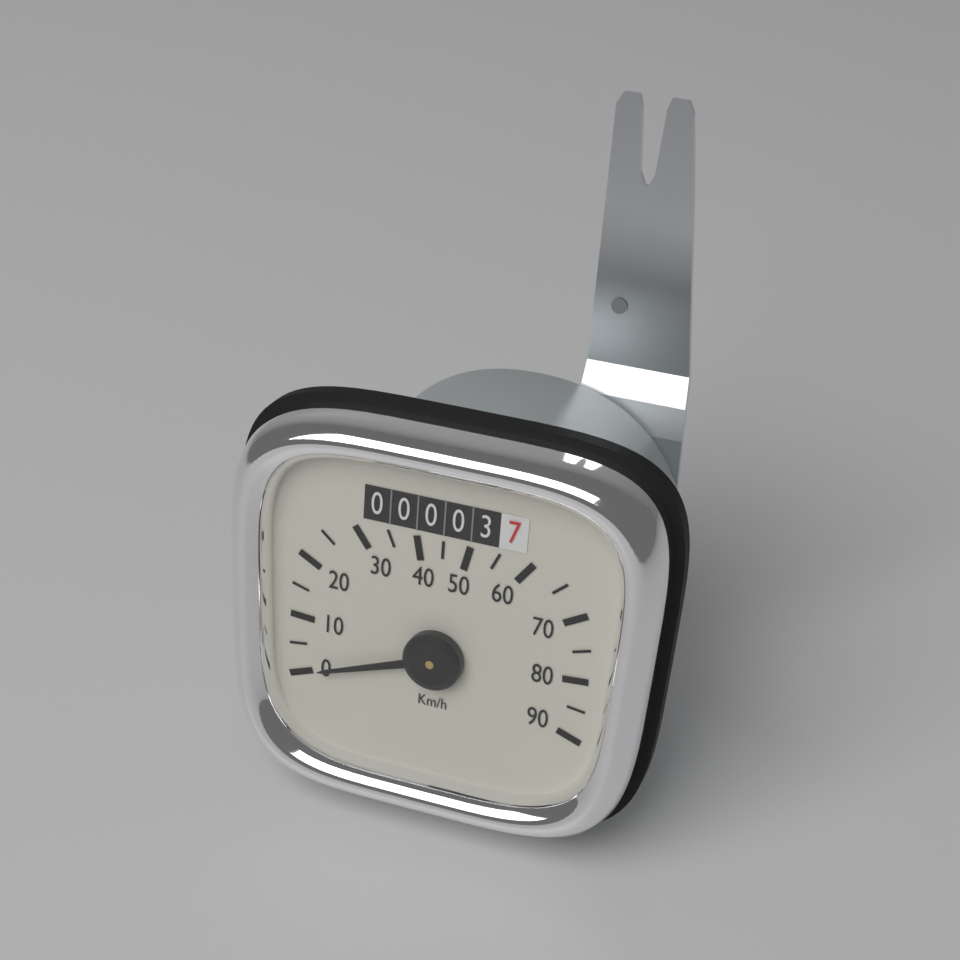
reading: 0 km/h
